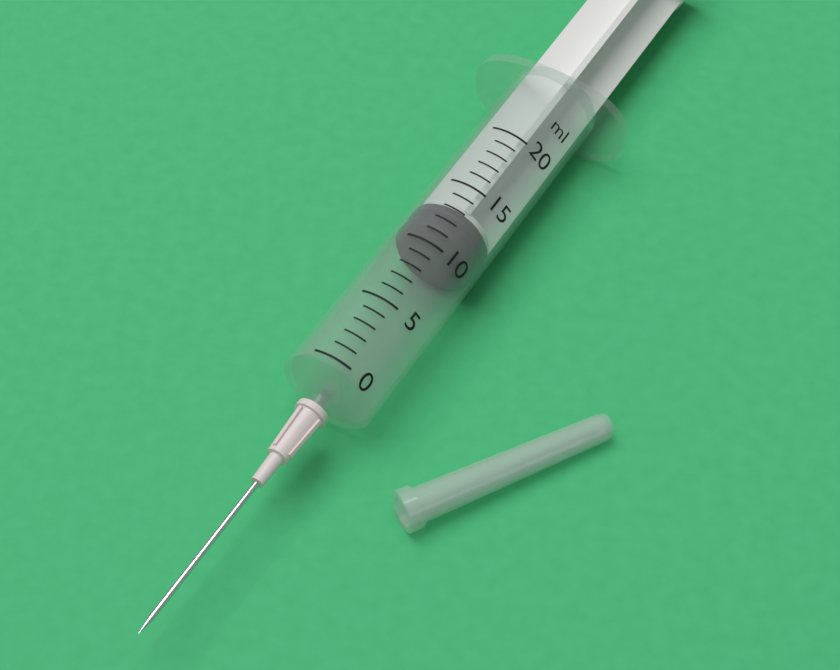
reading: 11 ml
